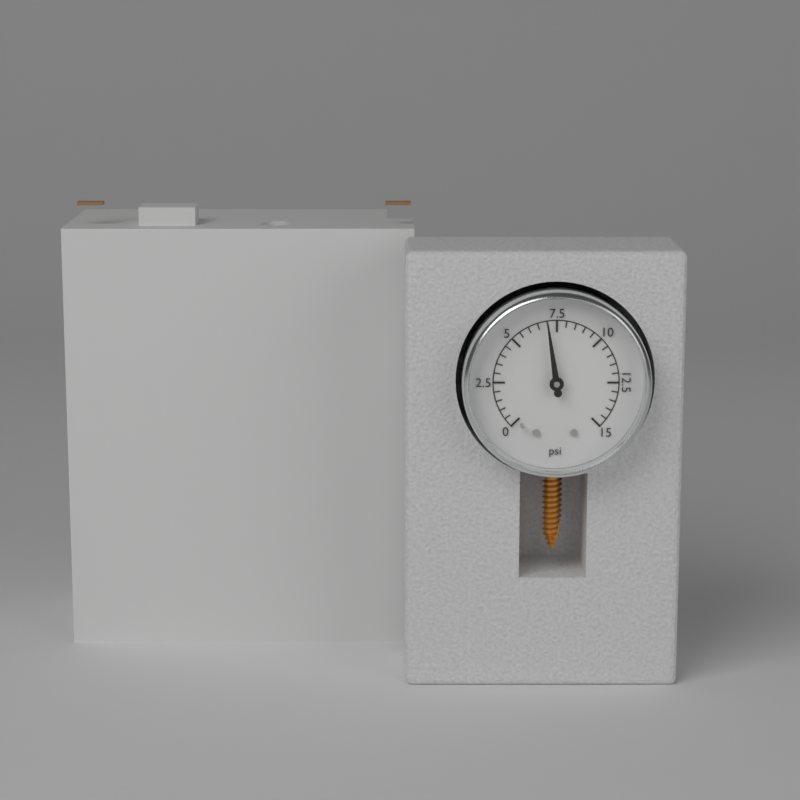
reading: 7.0 psi
